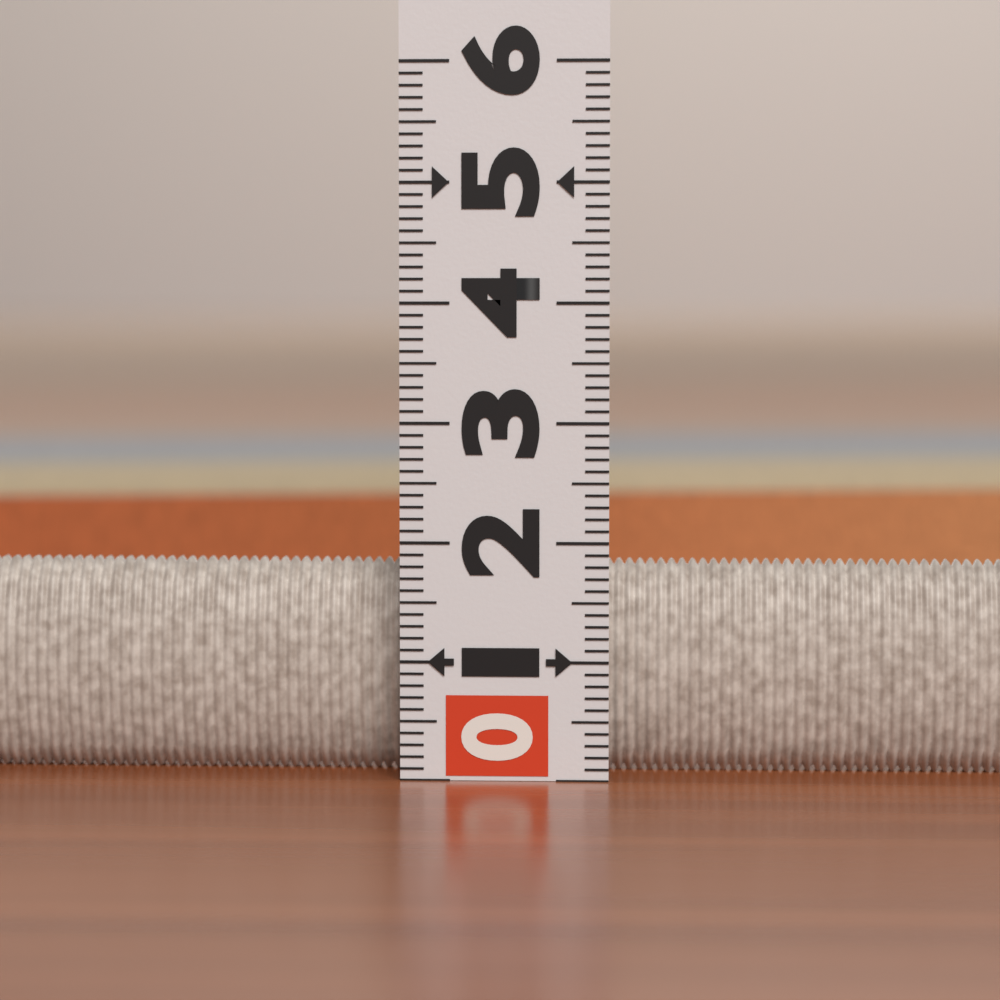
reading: 2.1 (no unit)
